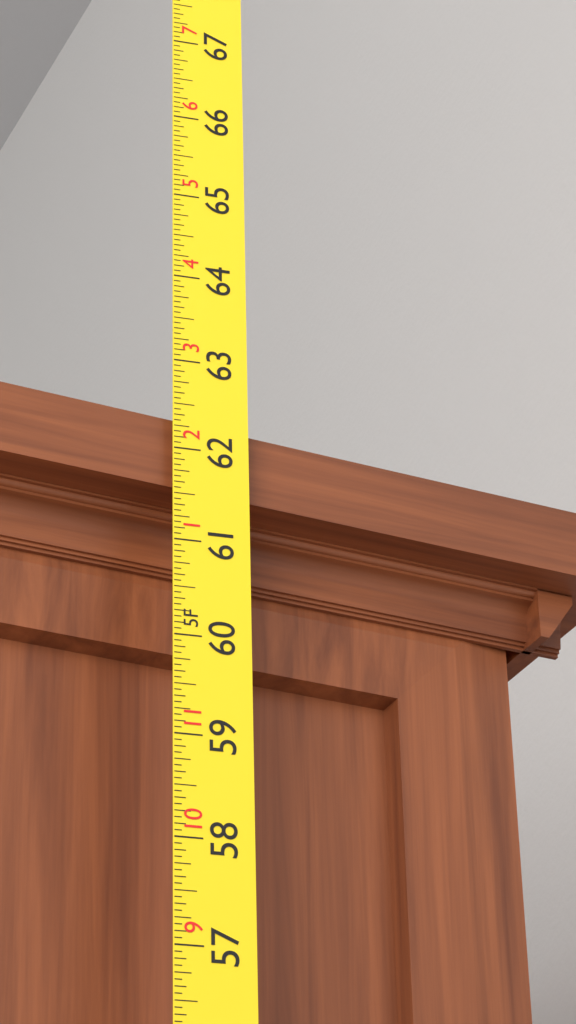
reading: 62.3750 in
